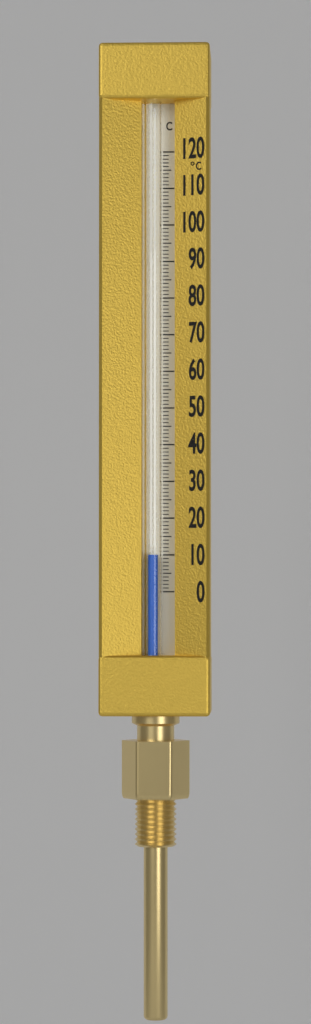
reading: 10 °C
